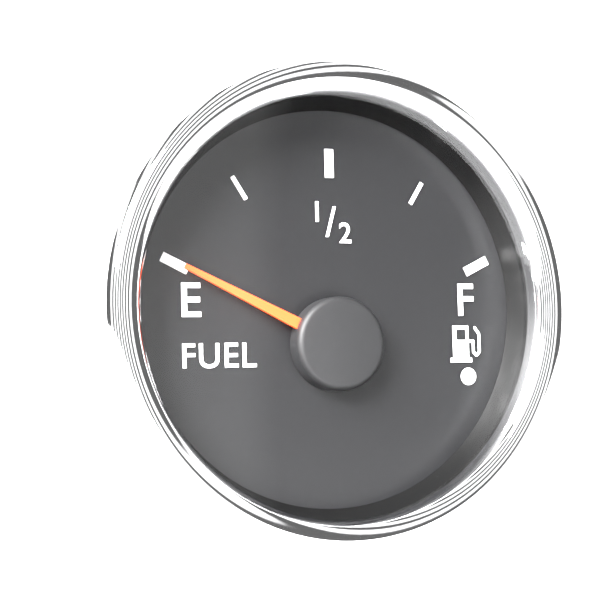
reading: 0.00 (no unit)
